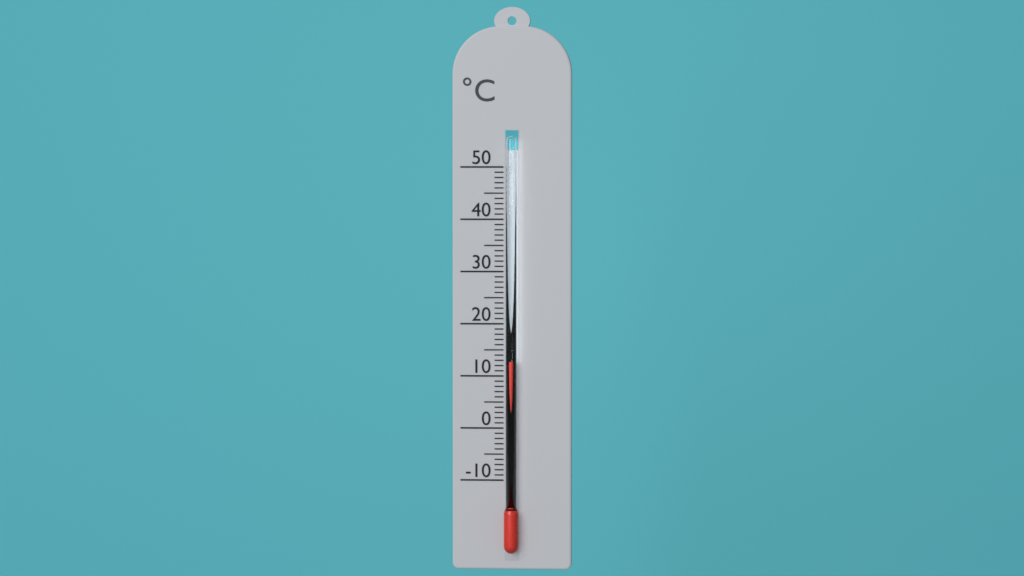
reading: 13 °C
